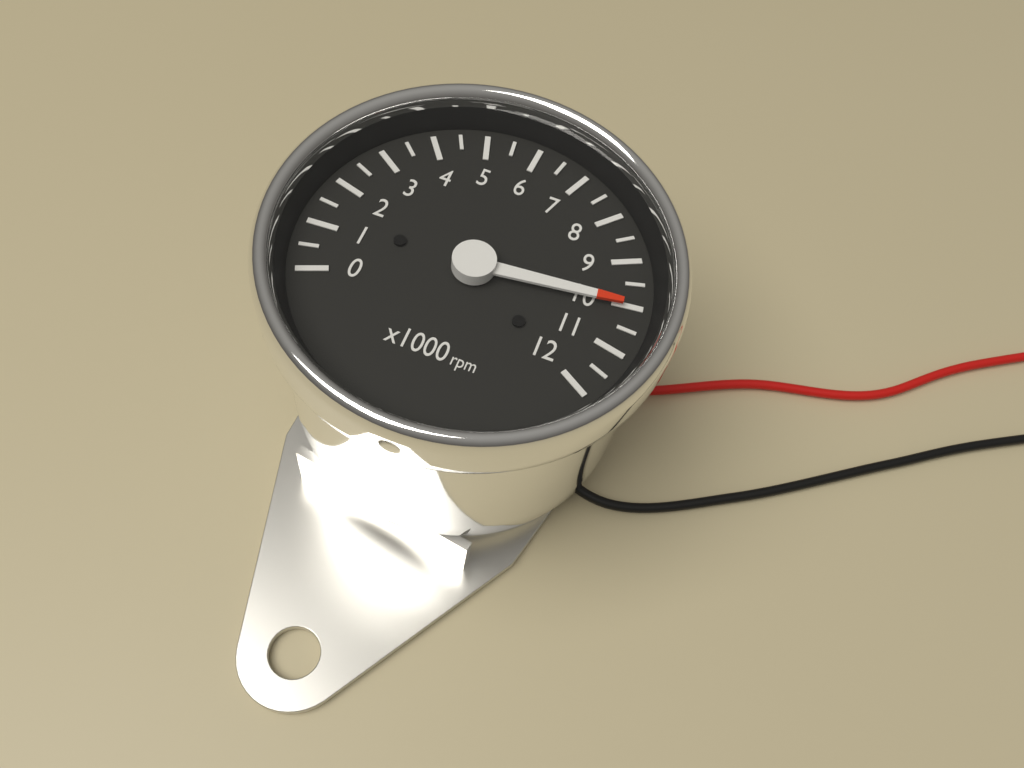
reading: 10000 rpm
